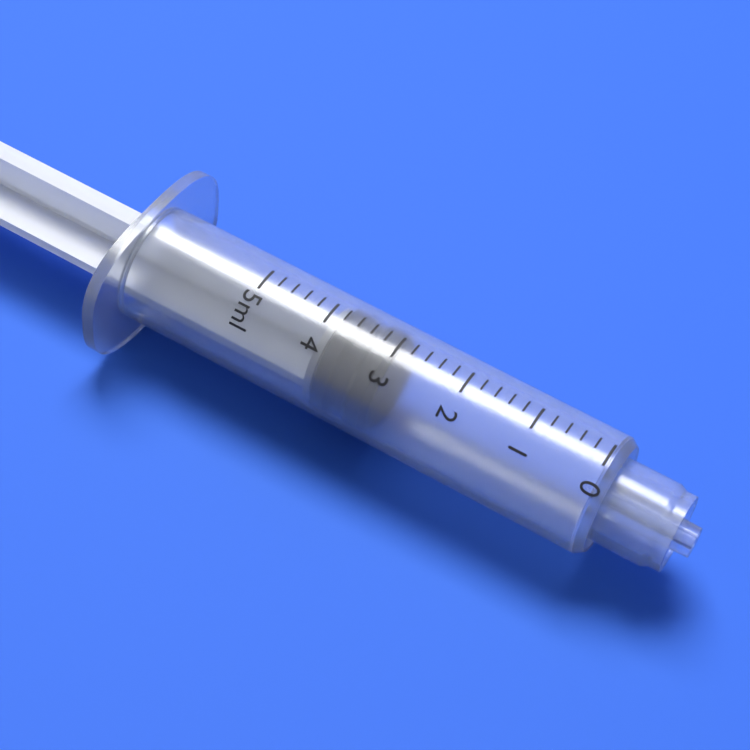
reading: 3.0 ml
